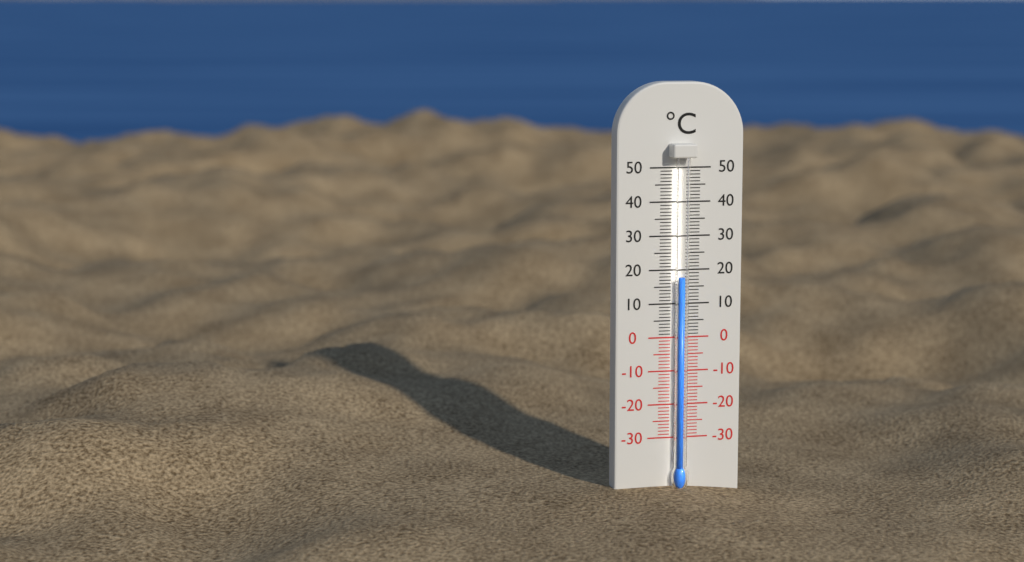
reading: 18 °C
